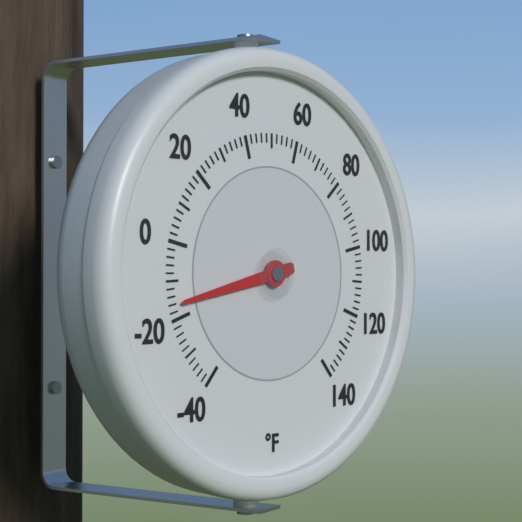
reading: -16 °F
